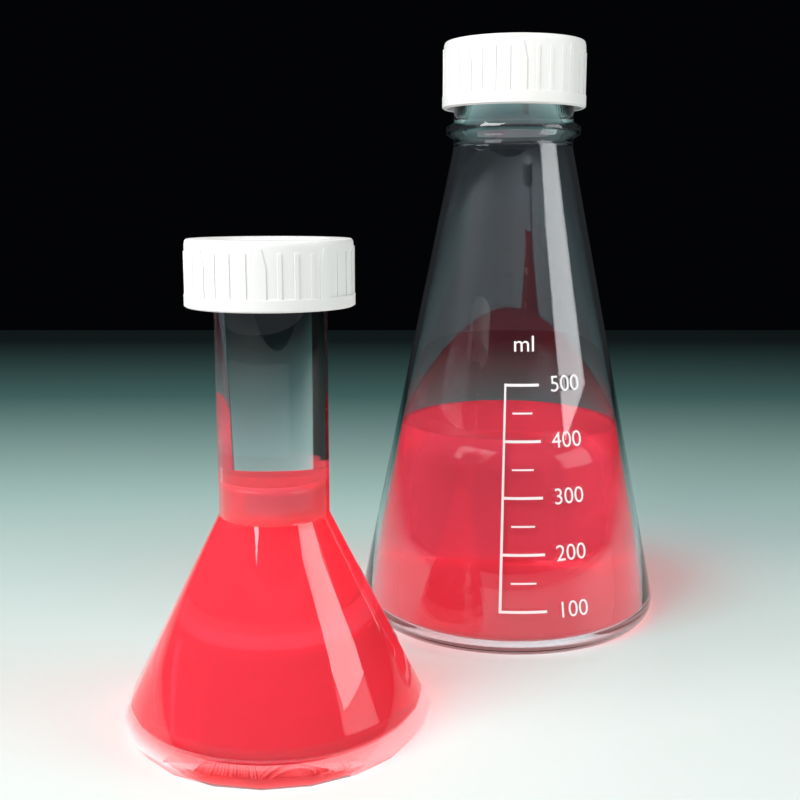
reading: 400 ml
